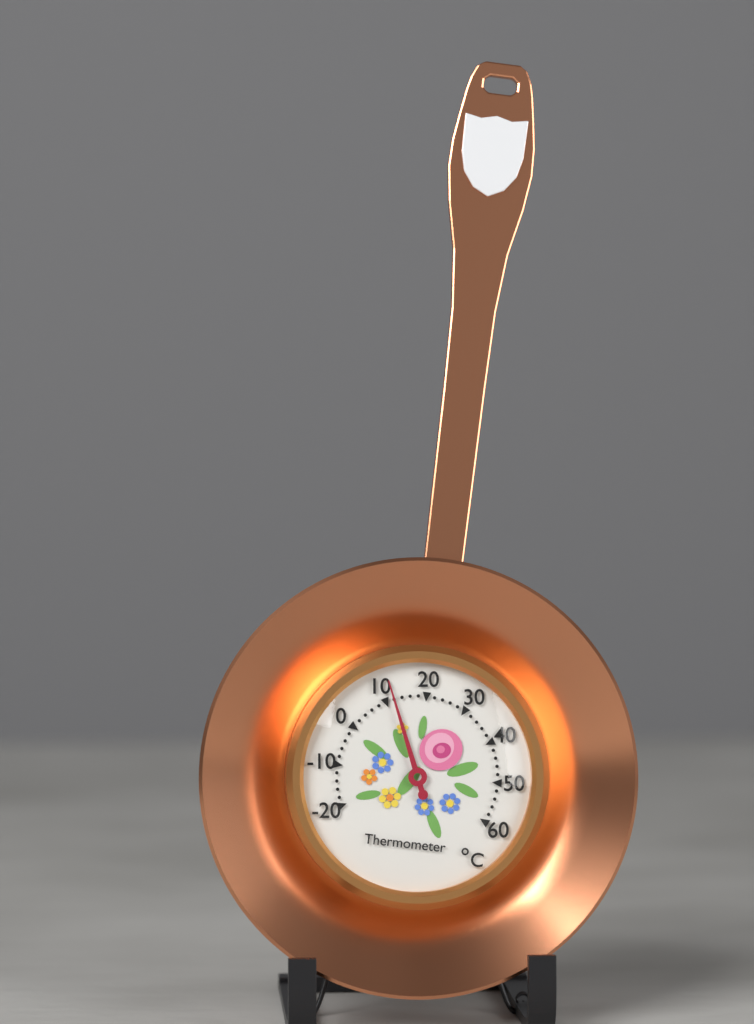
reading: 12 °C
